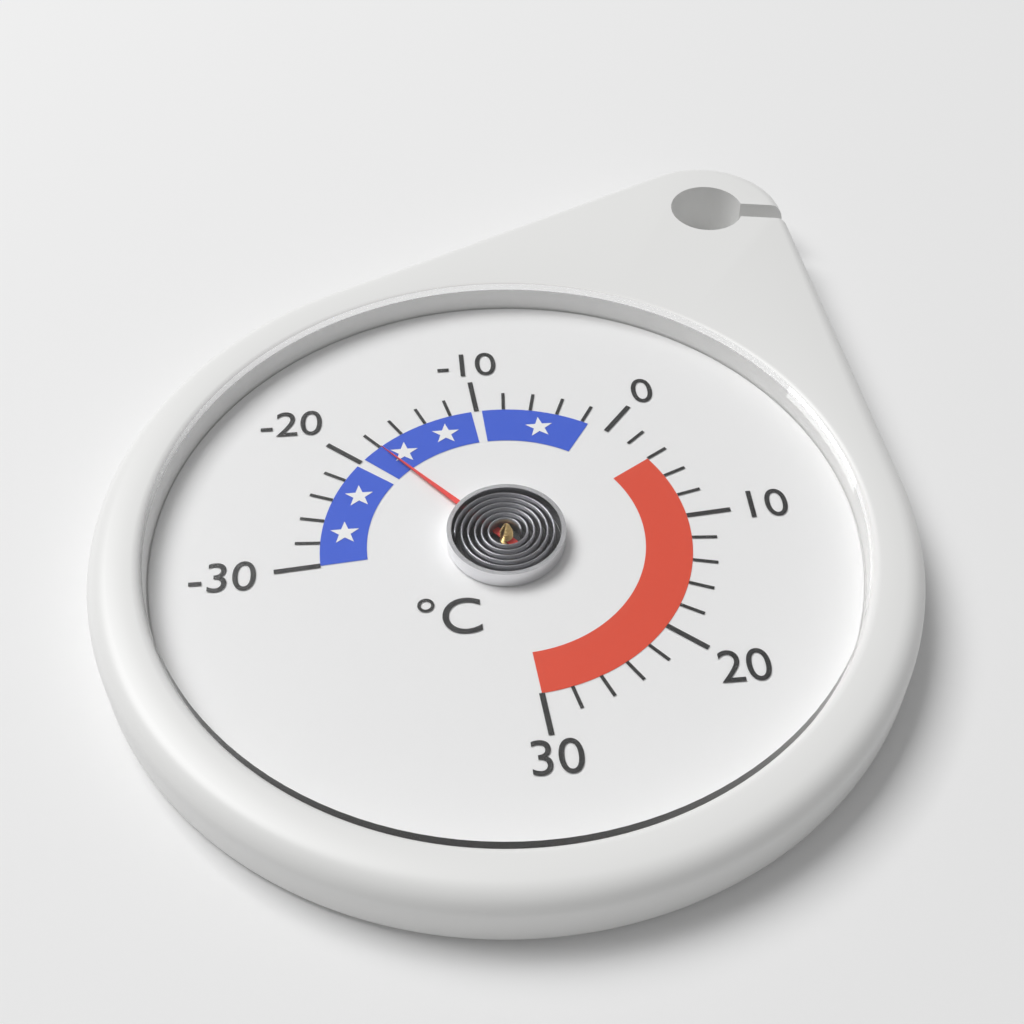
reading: -18 °C
